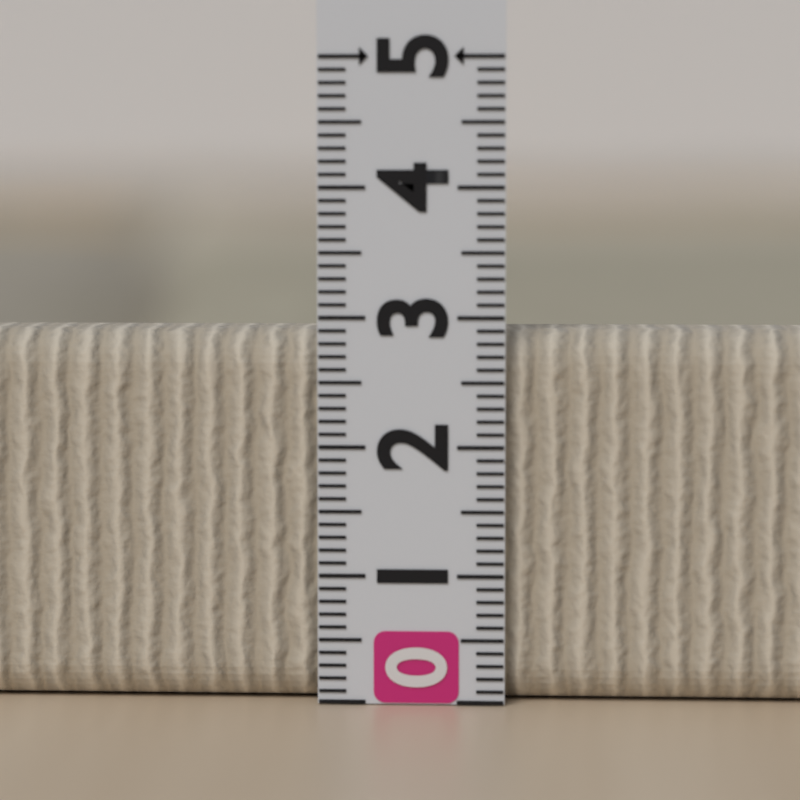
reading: 2.9 (no unit)
